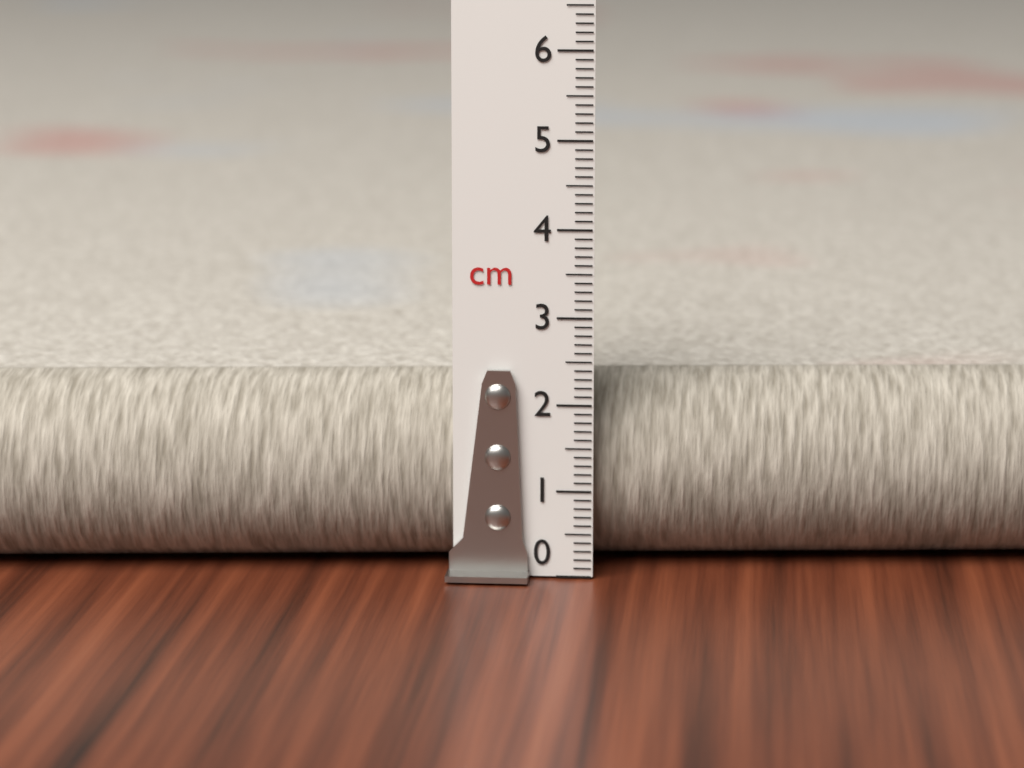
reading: 2.2 cm
